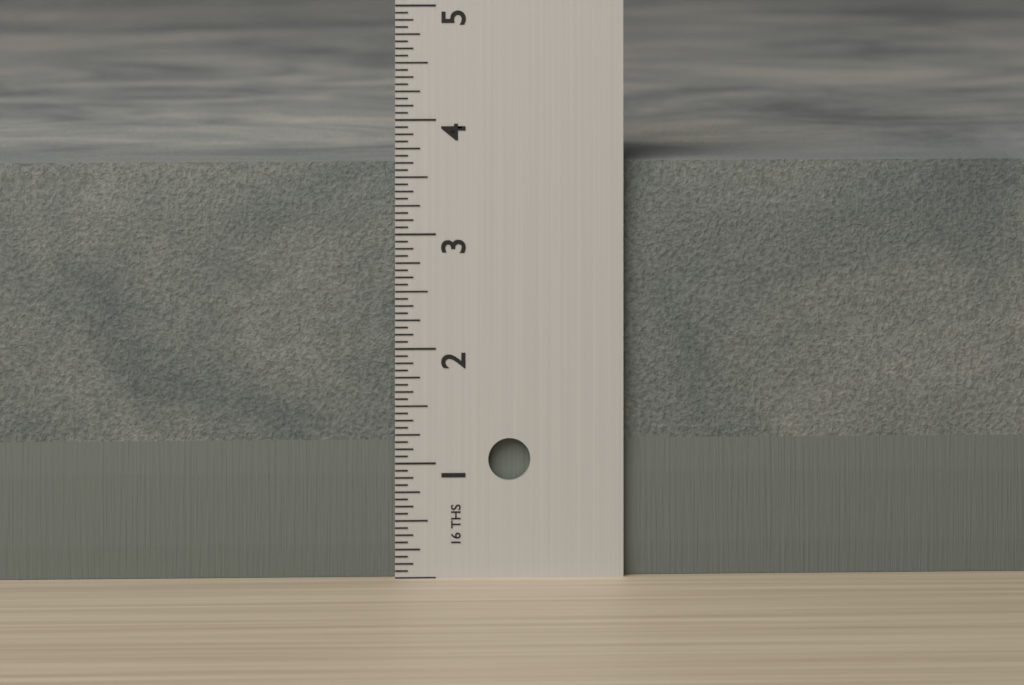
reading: 3.6250 in
